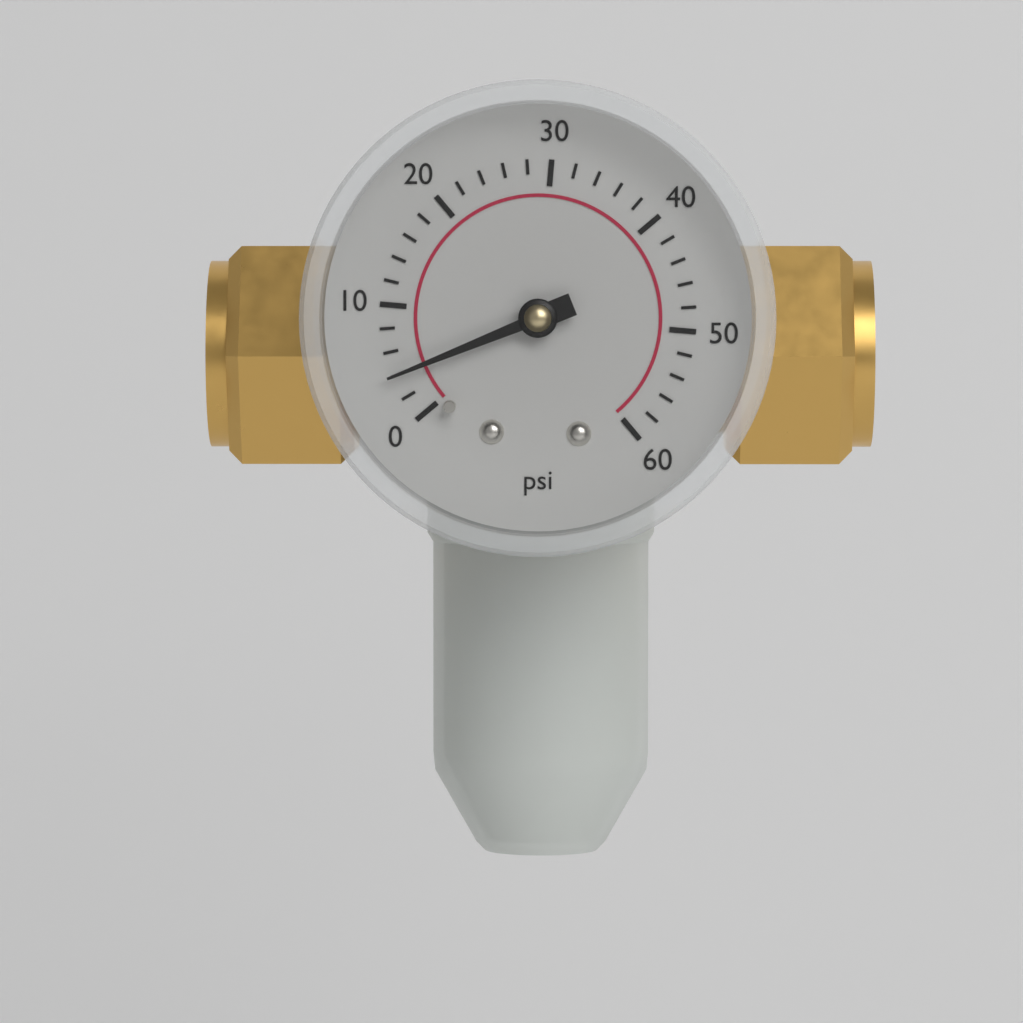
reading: 4 psi
